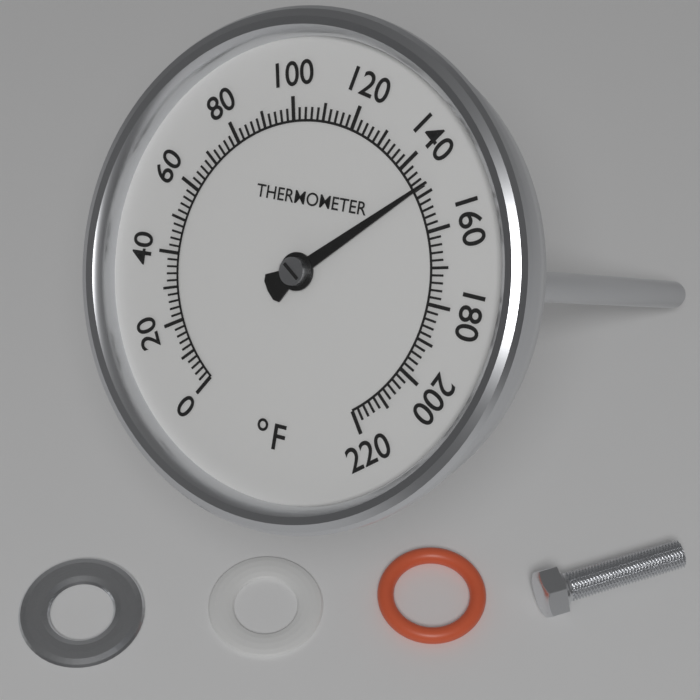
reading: 148 °F
